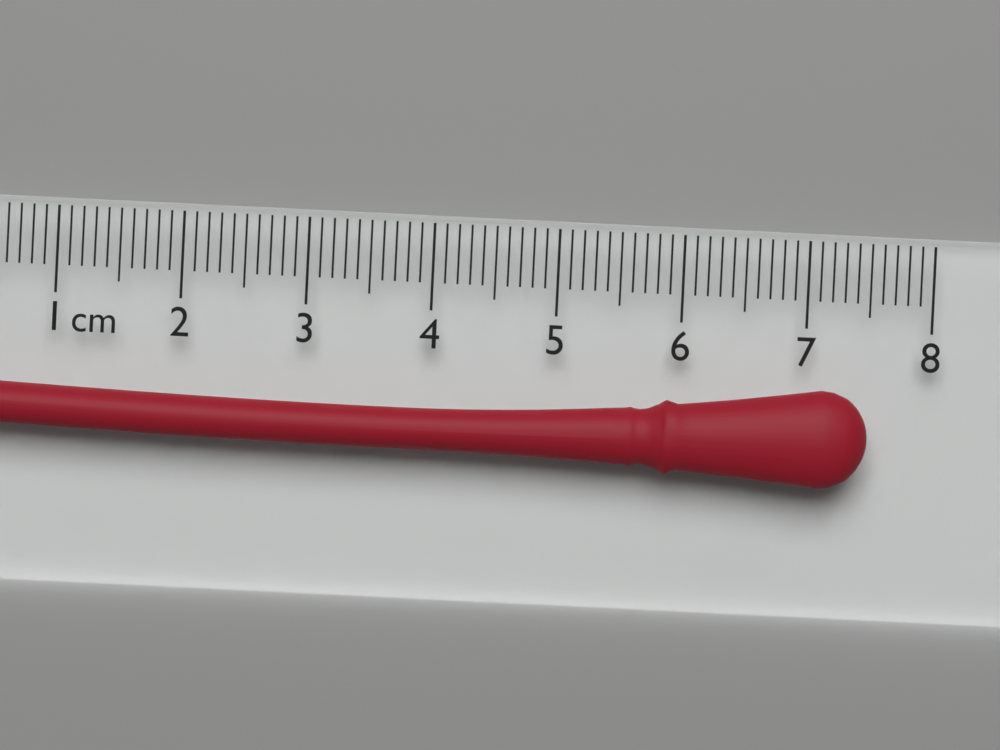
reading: 7.5 cm
